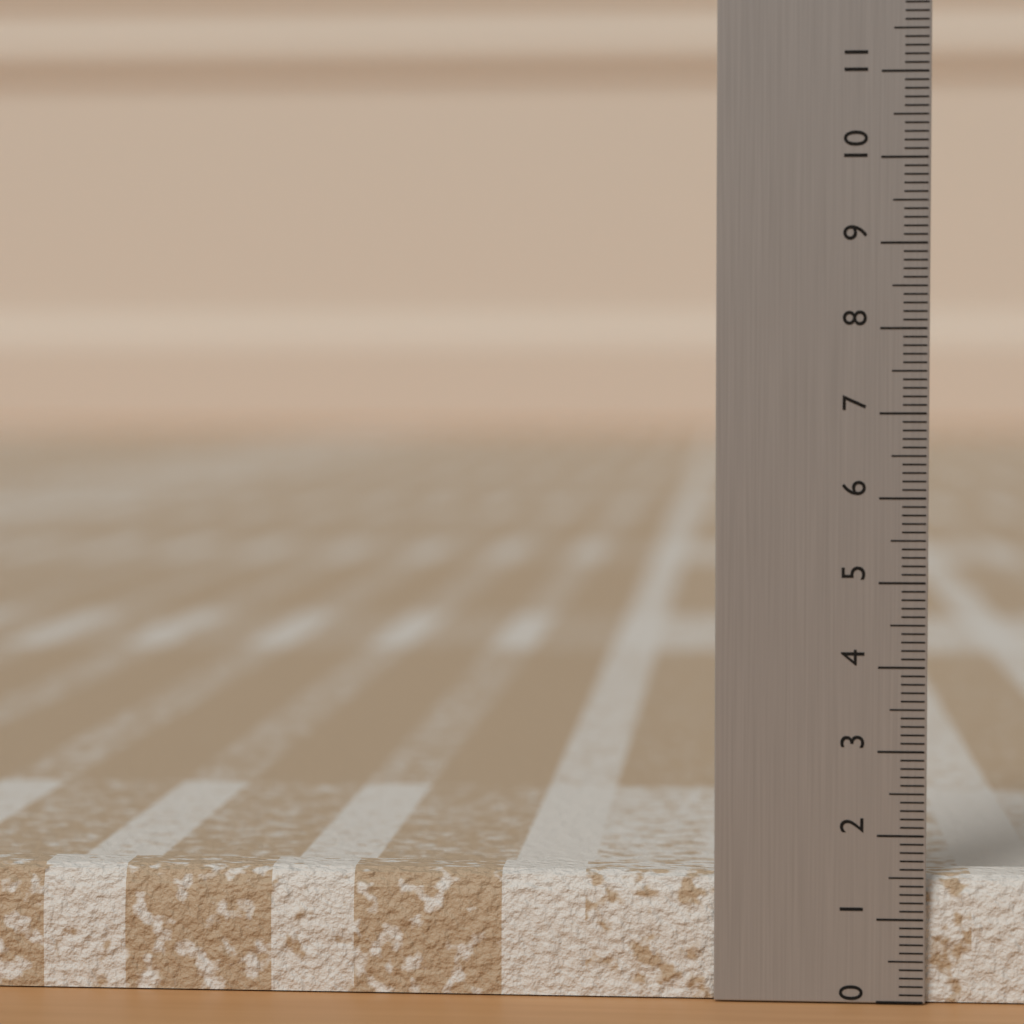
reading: 1.5 (no unit)
